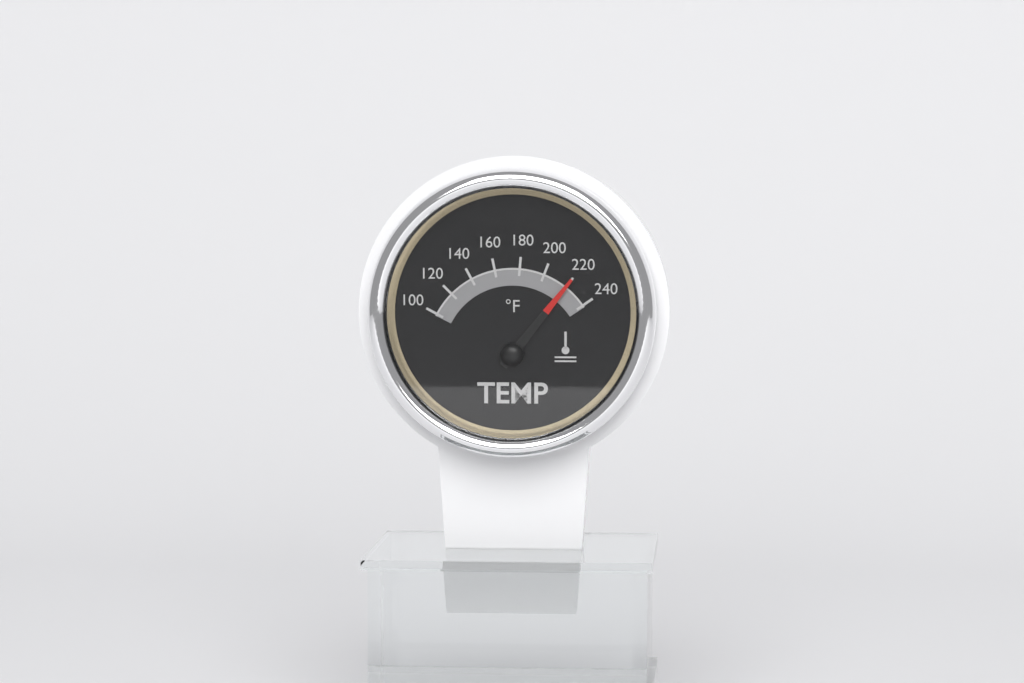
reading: 220 °F
